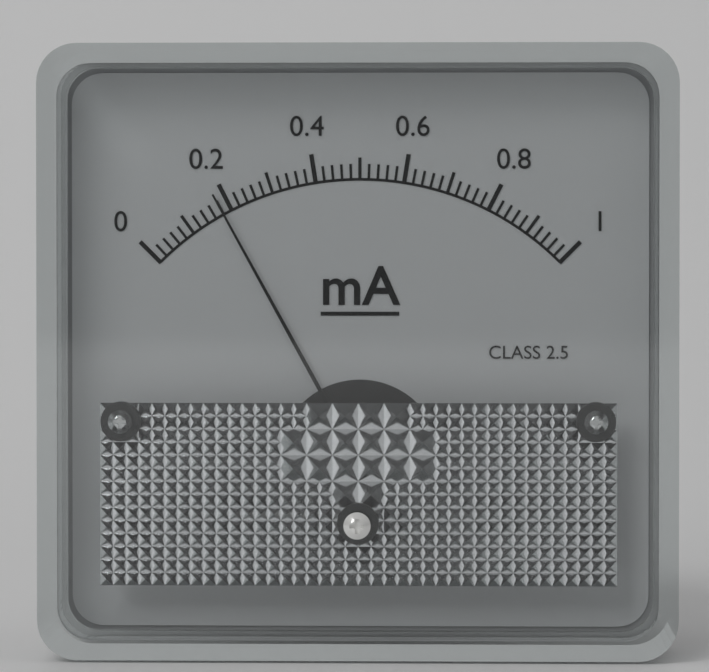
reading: 0.18 mA
